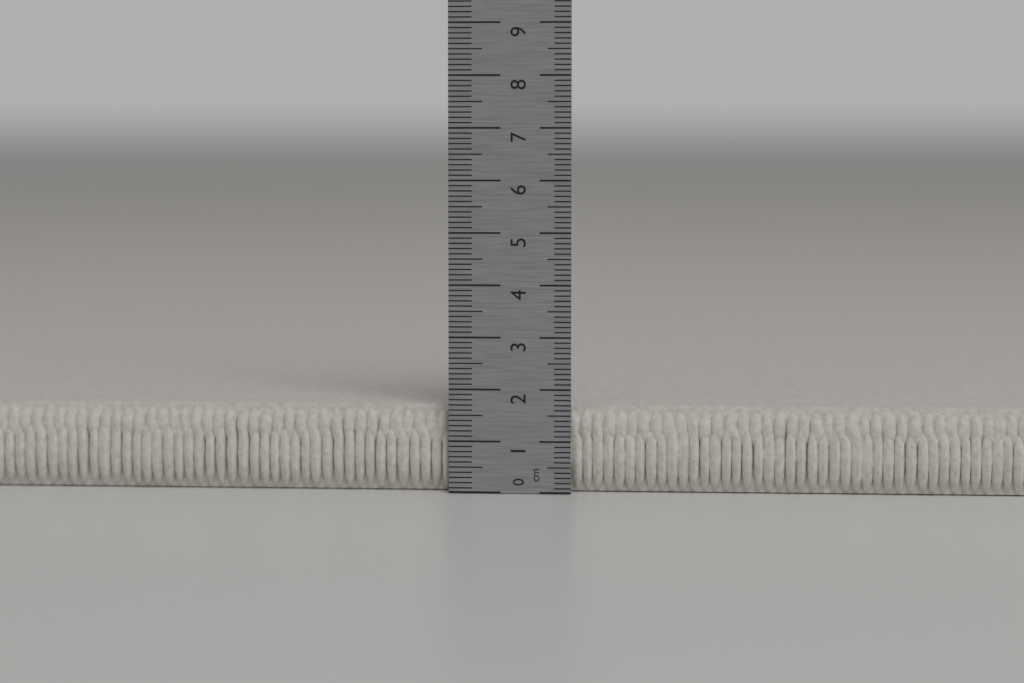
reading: 1.7 cm
